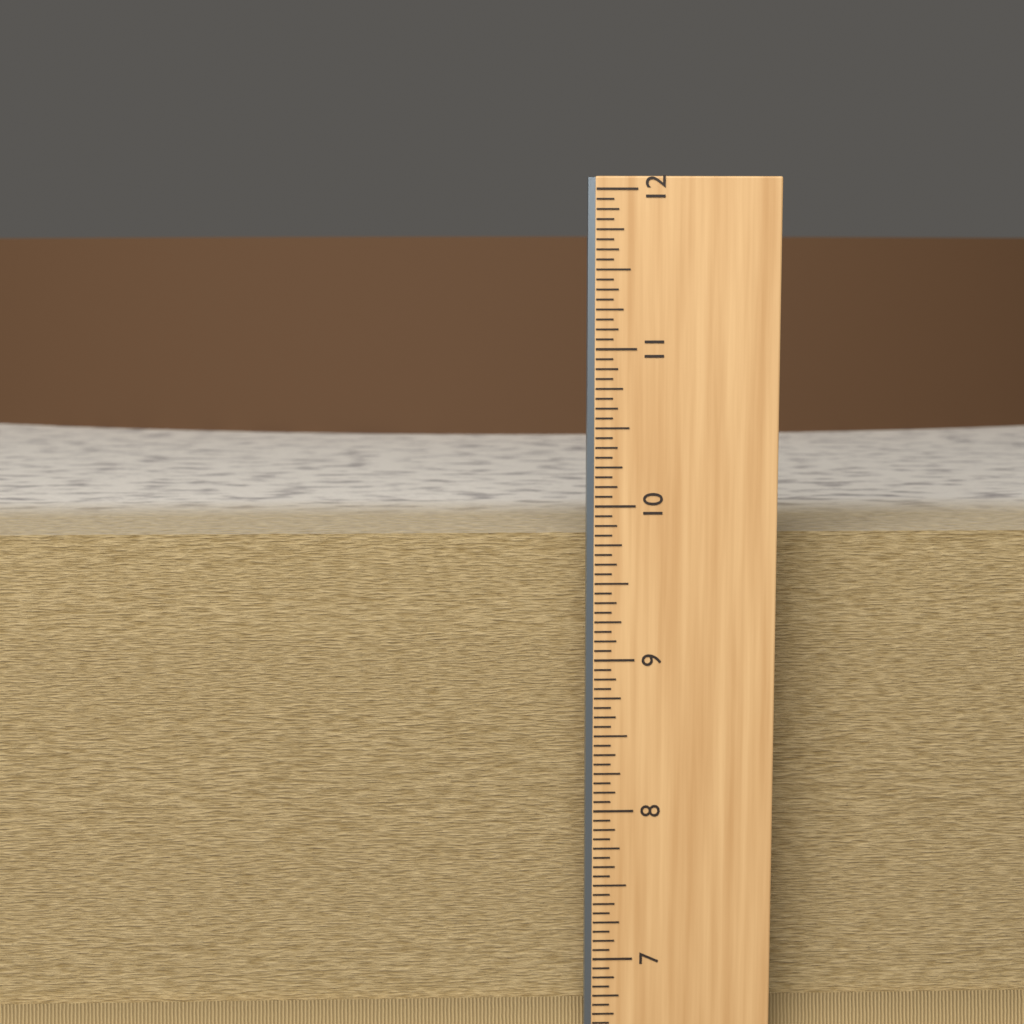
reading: 9.7500 in
